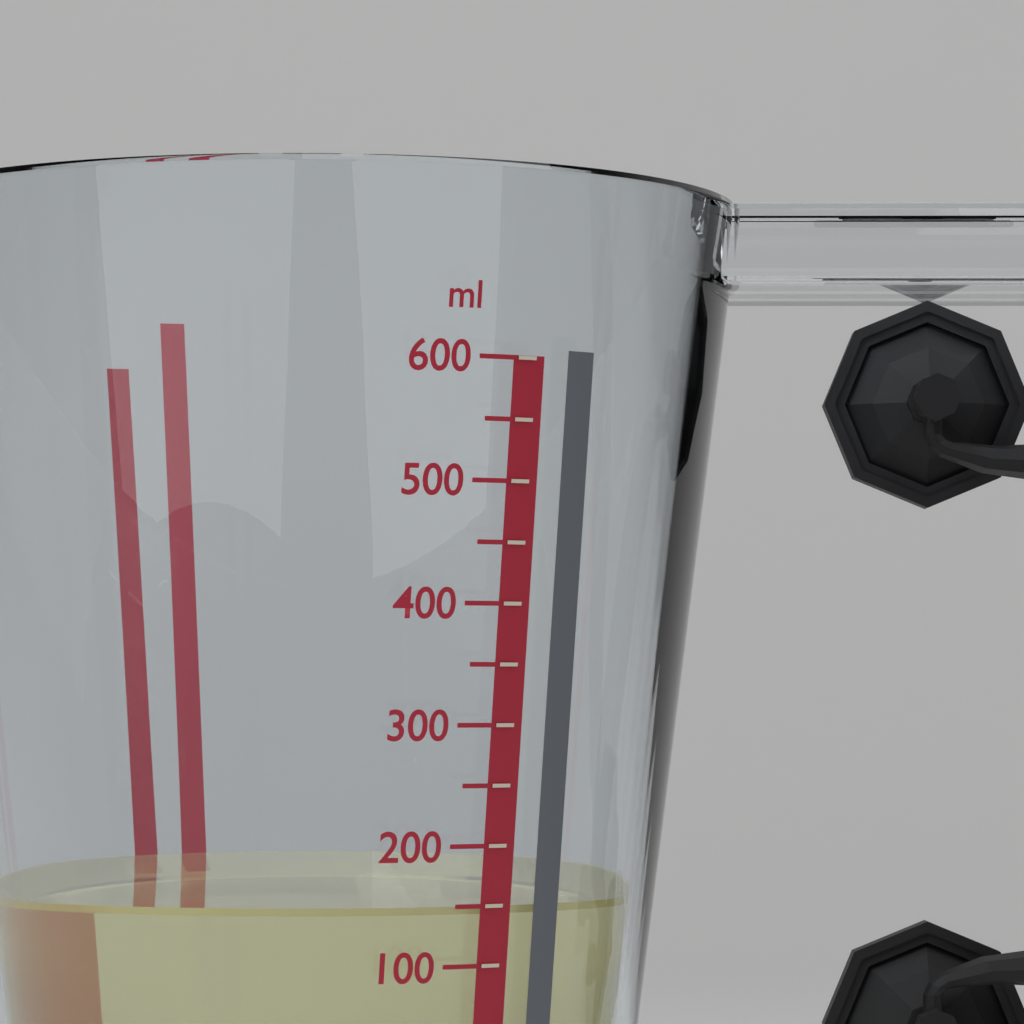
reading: 150 ml
